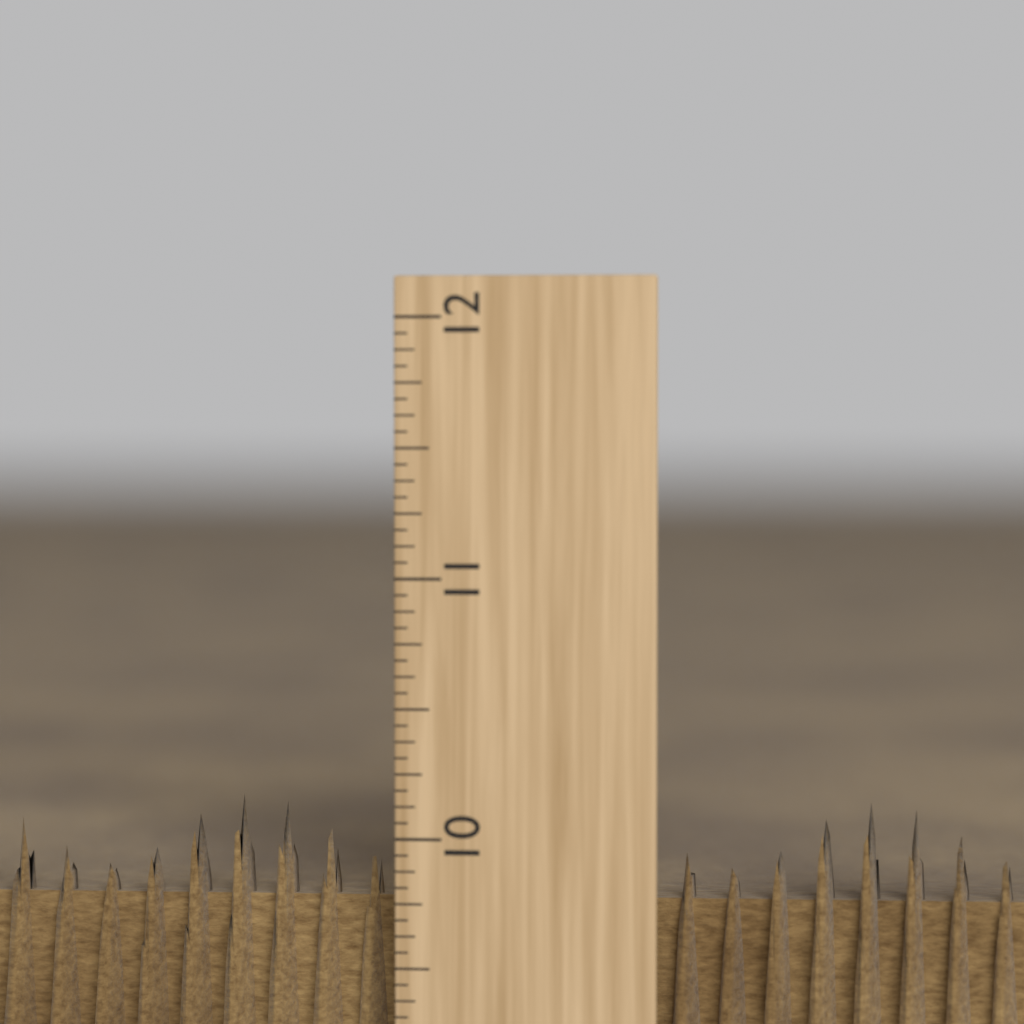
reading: 10.1250 inch
